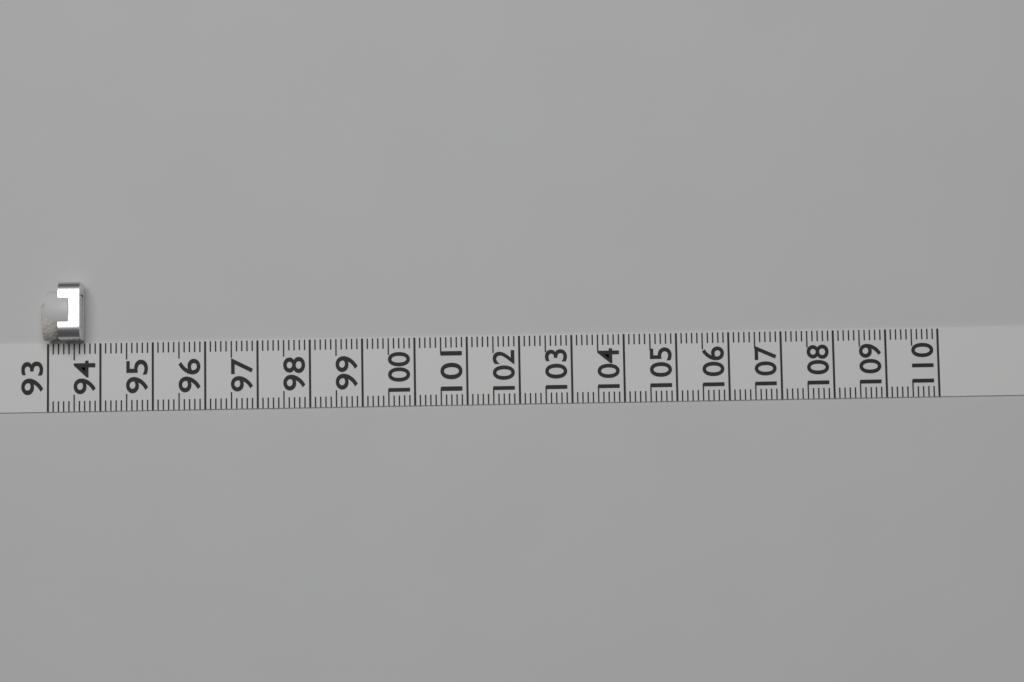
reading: 93.7 (no unit)
